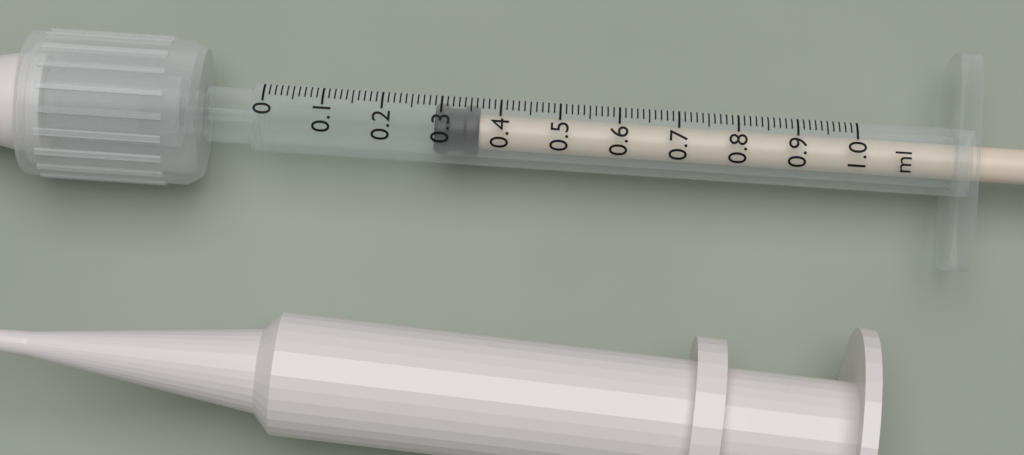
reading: 0.29 ml
